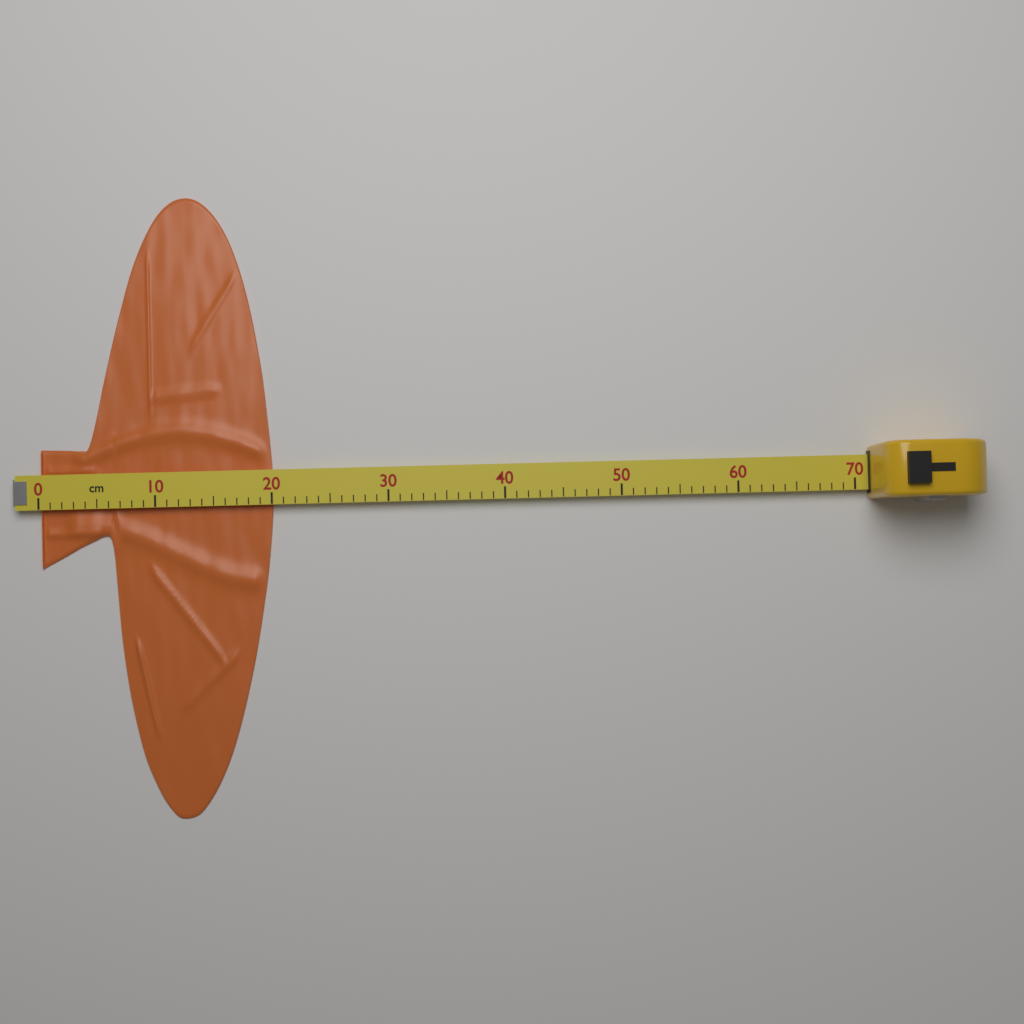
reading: 20 cm
